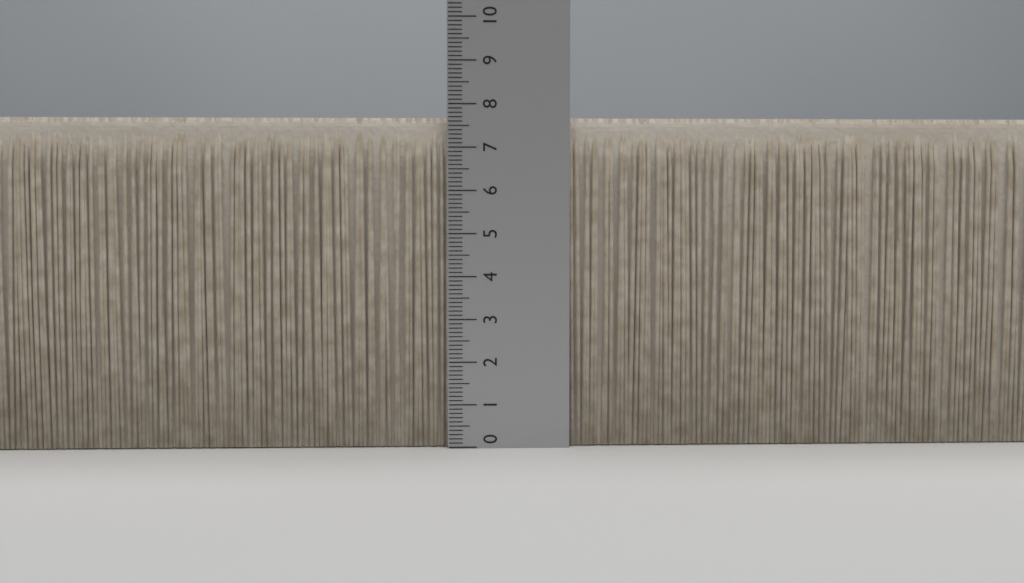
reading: 7.7 (no unit)
